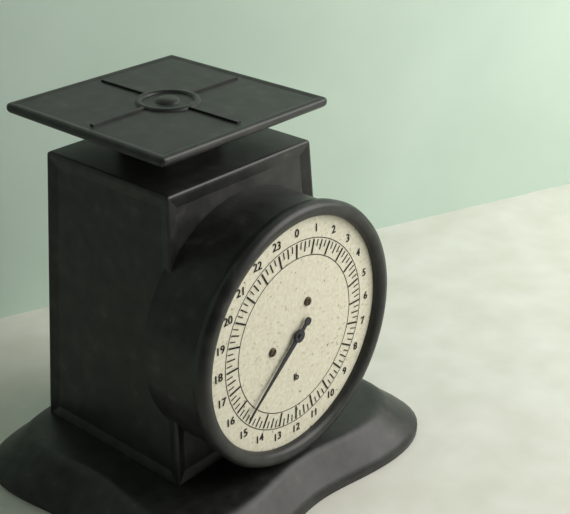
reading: 15.25 lb
